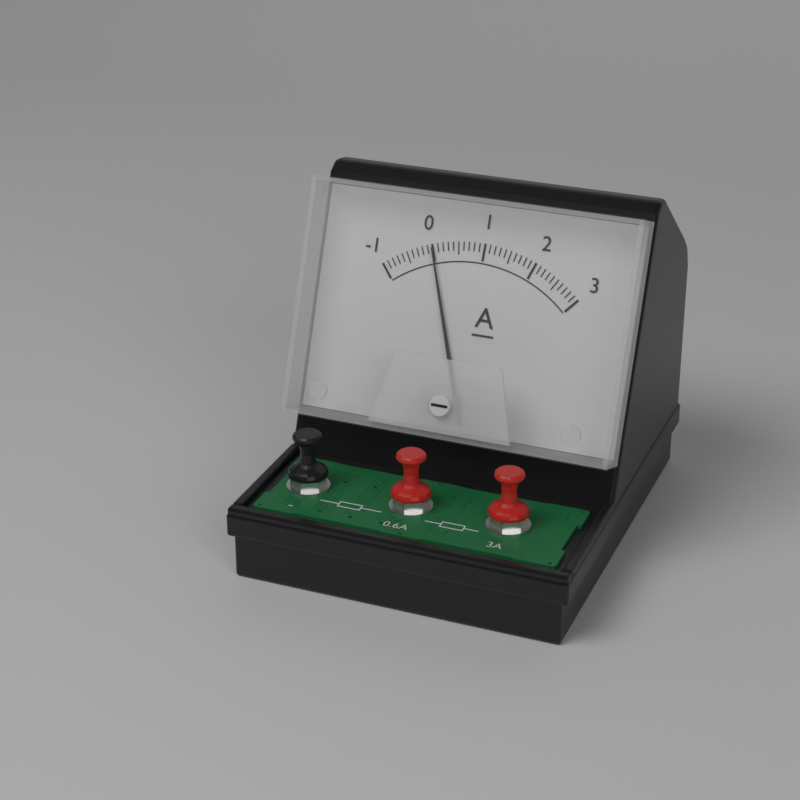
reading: 0.0 A
